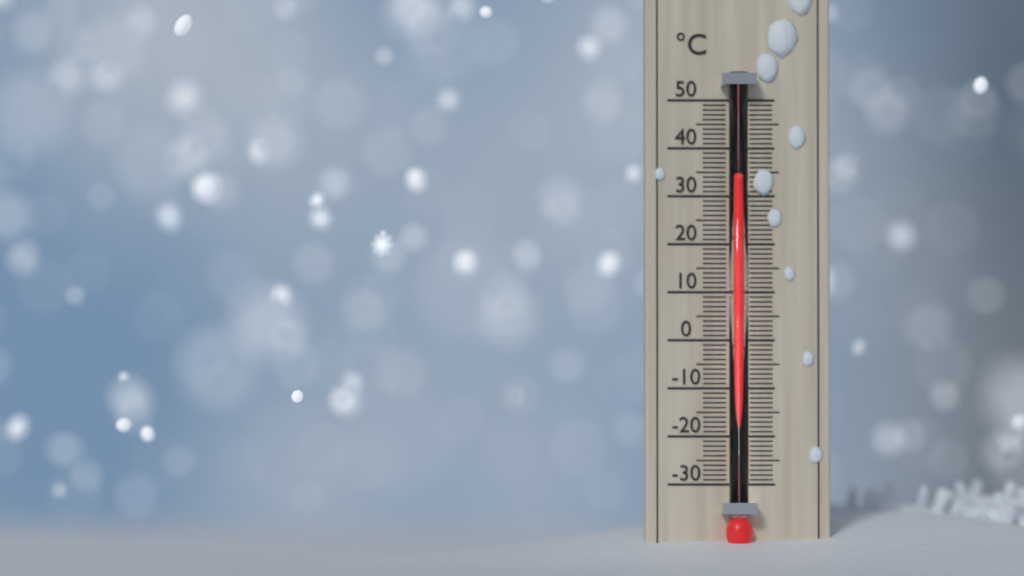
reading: 33 °C
